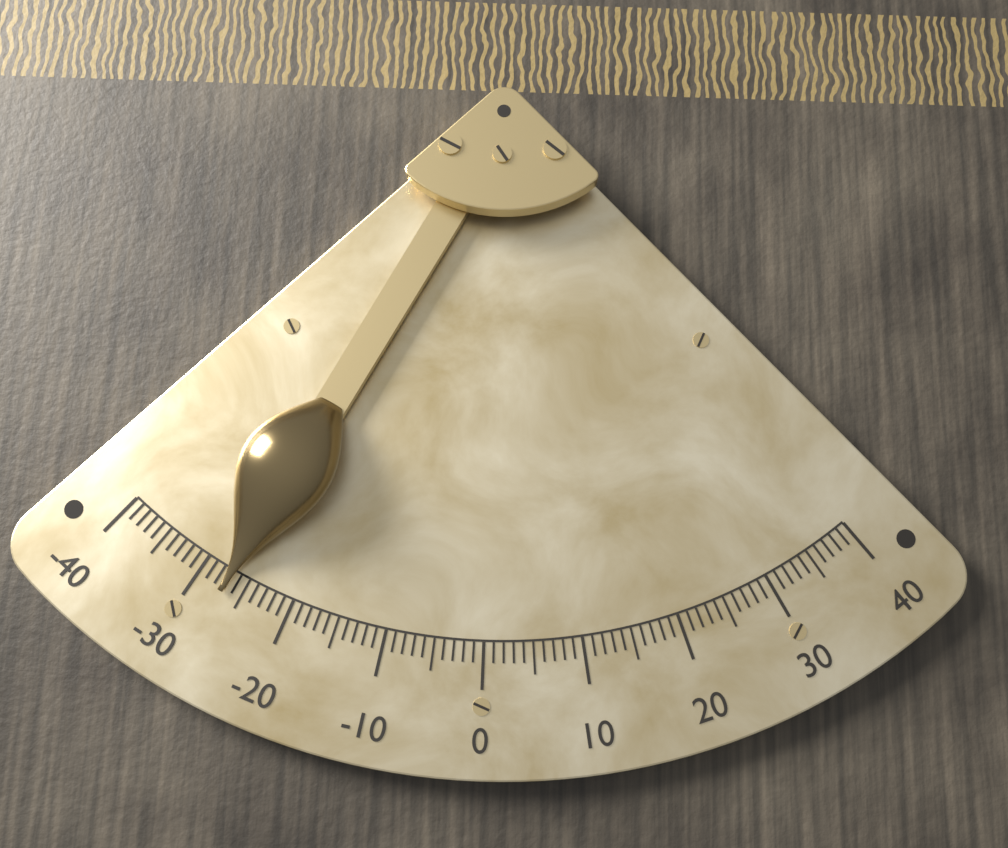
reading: -27 (no unit)
